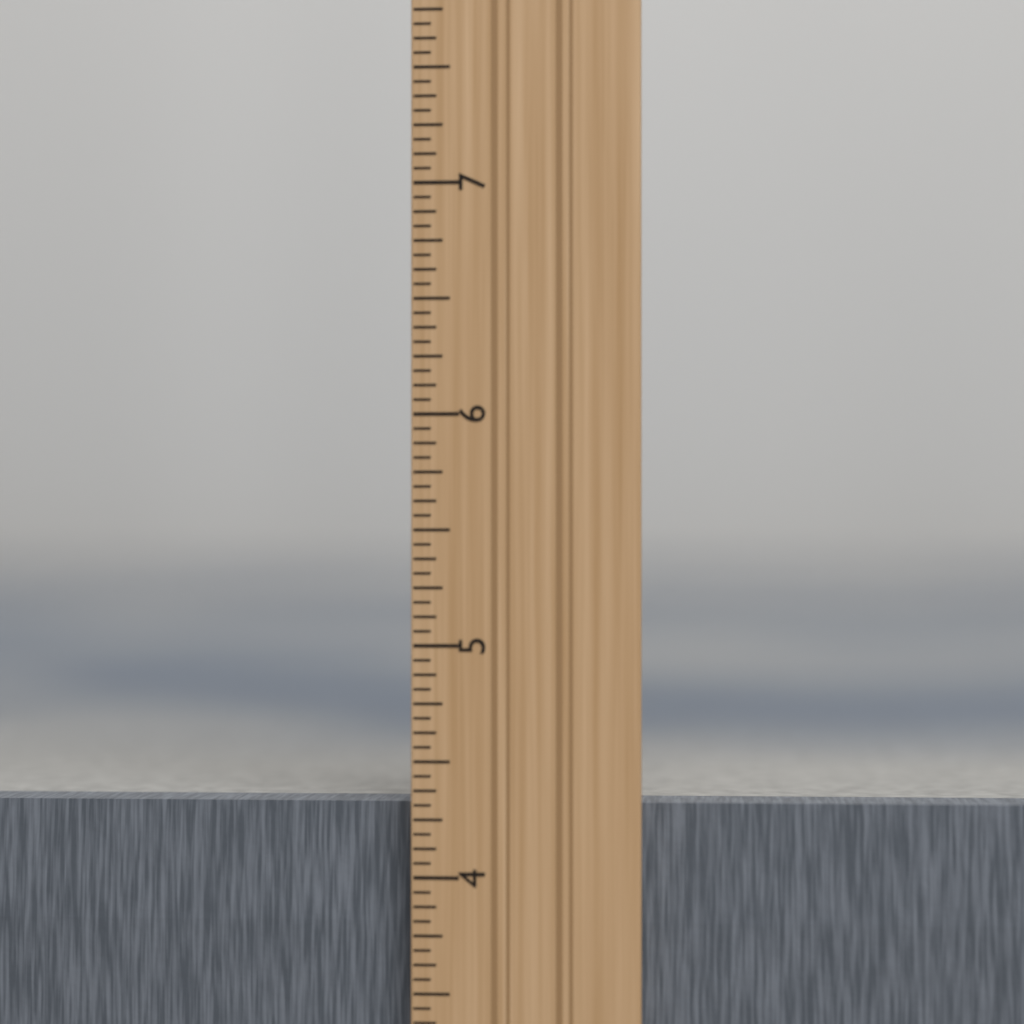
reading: 4.3125 in
